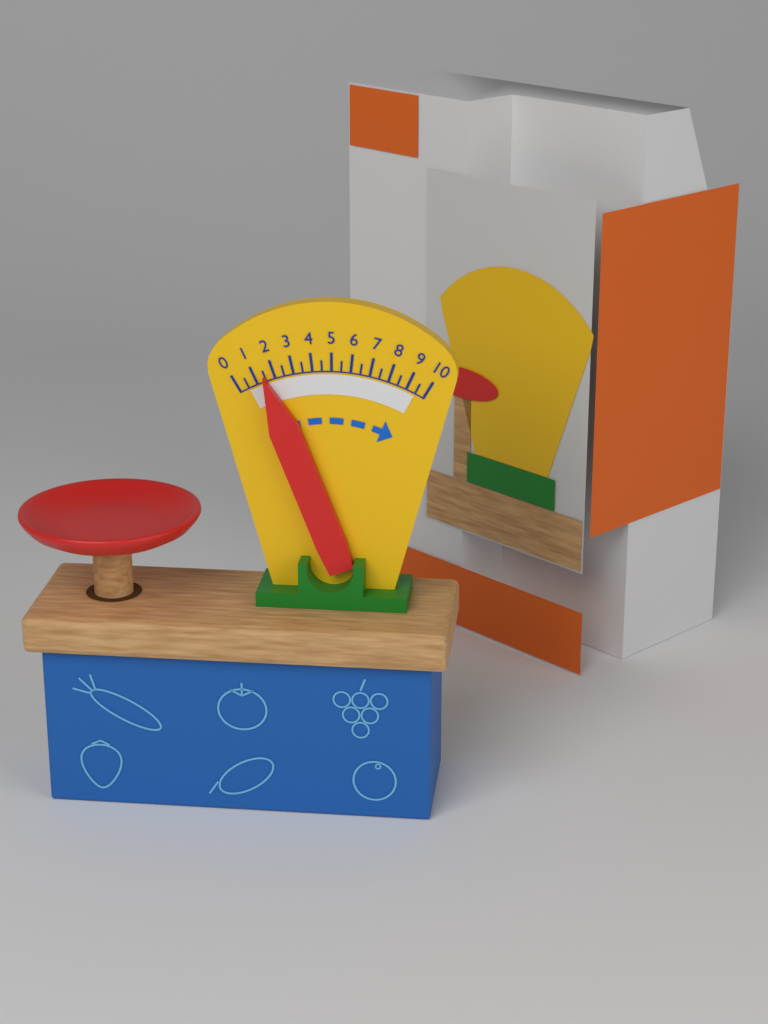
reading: 1.5 (no unit)
